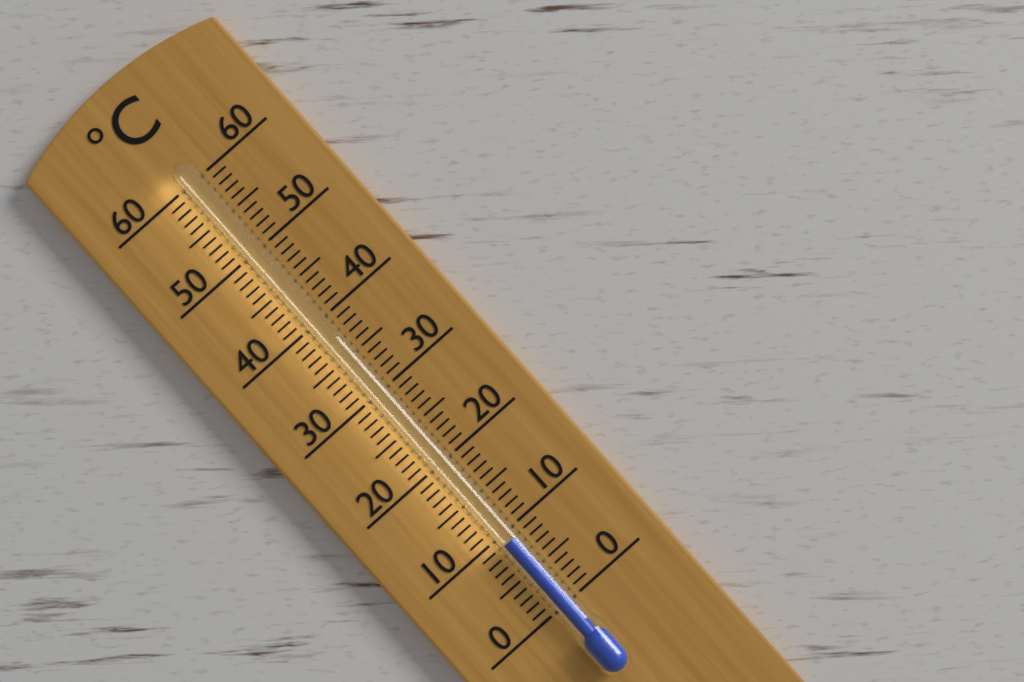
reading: 9 °C
